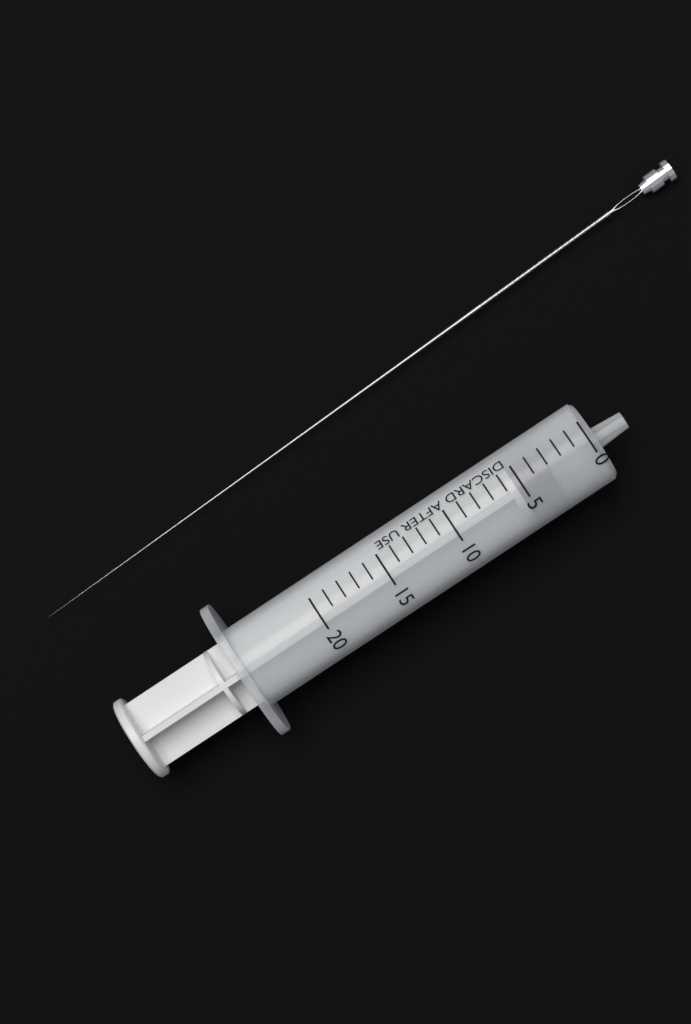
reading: 3 (no unit)
